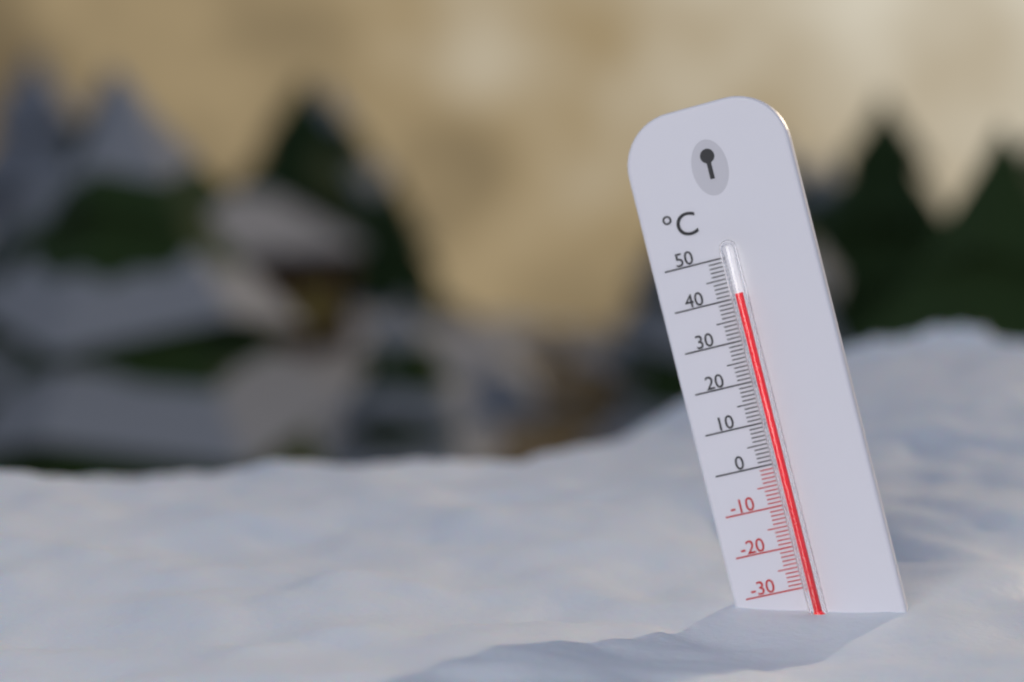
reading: 41 °C
